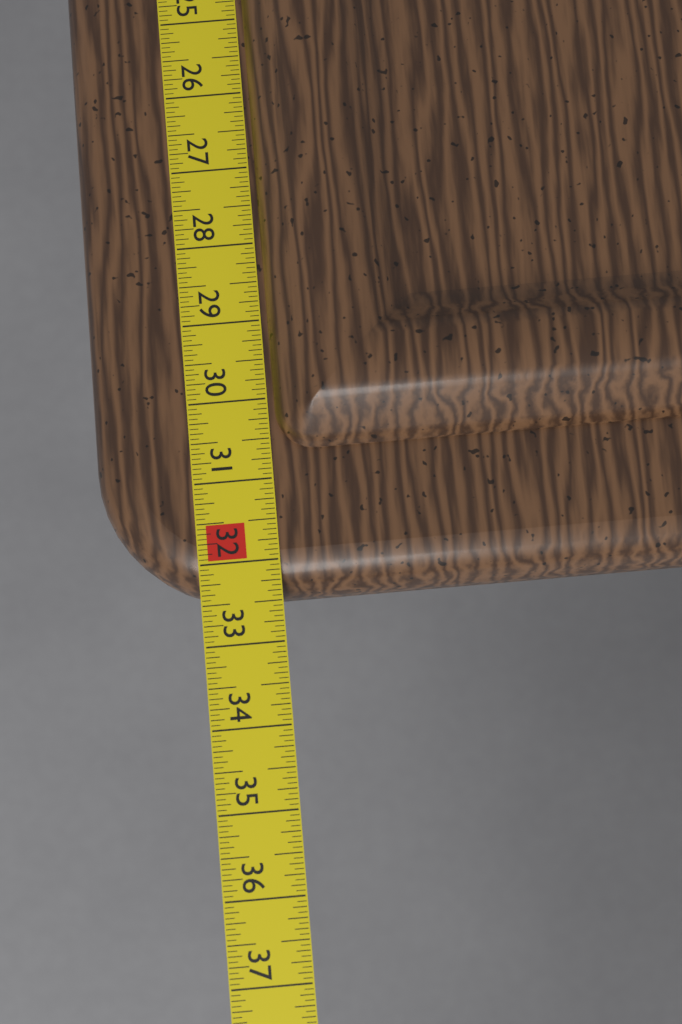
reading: 32.4375 in
